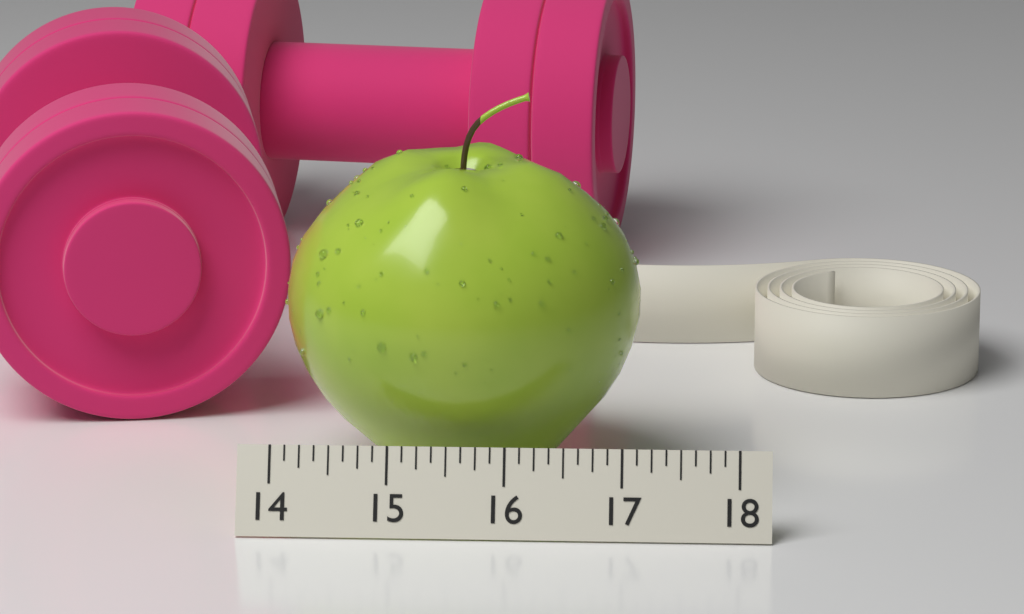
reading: 17.125 (no unit)
